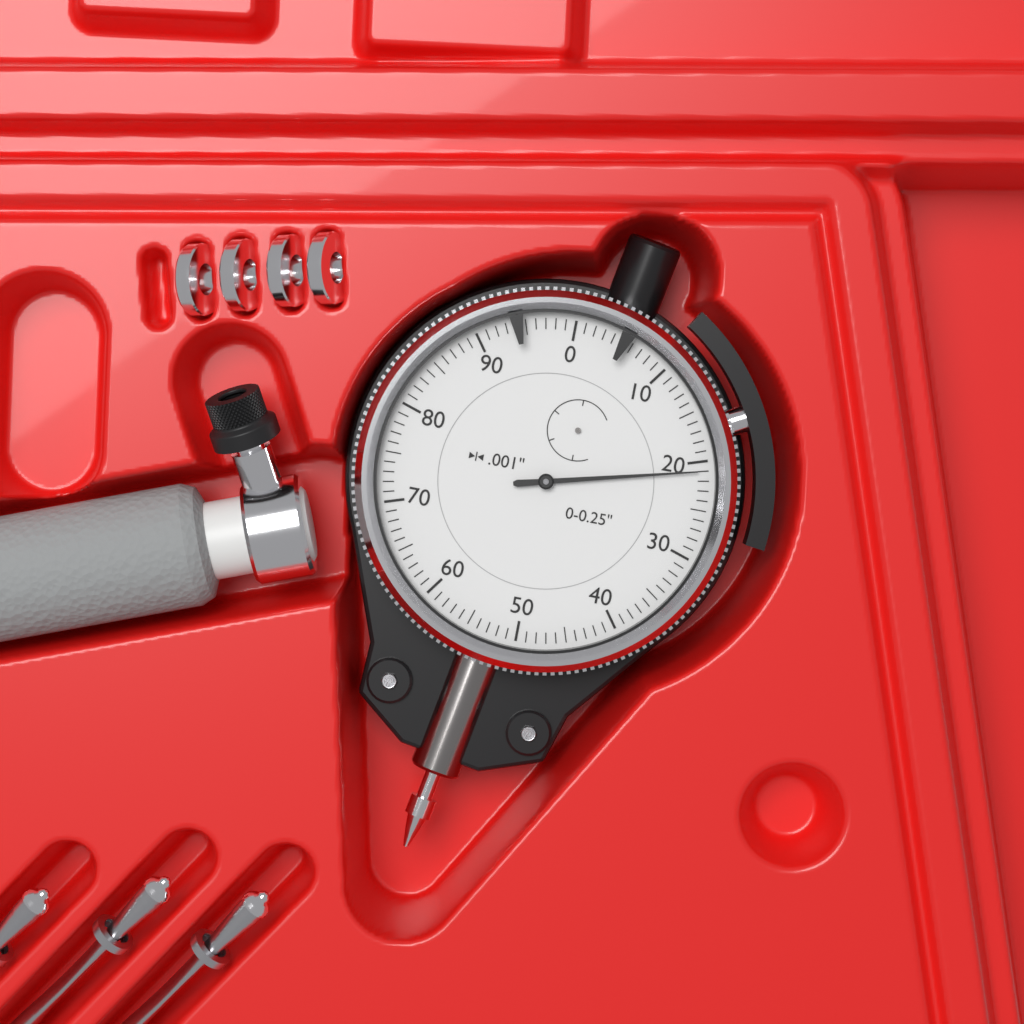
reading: 0.021 in
